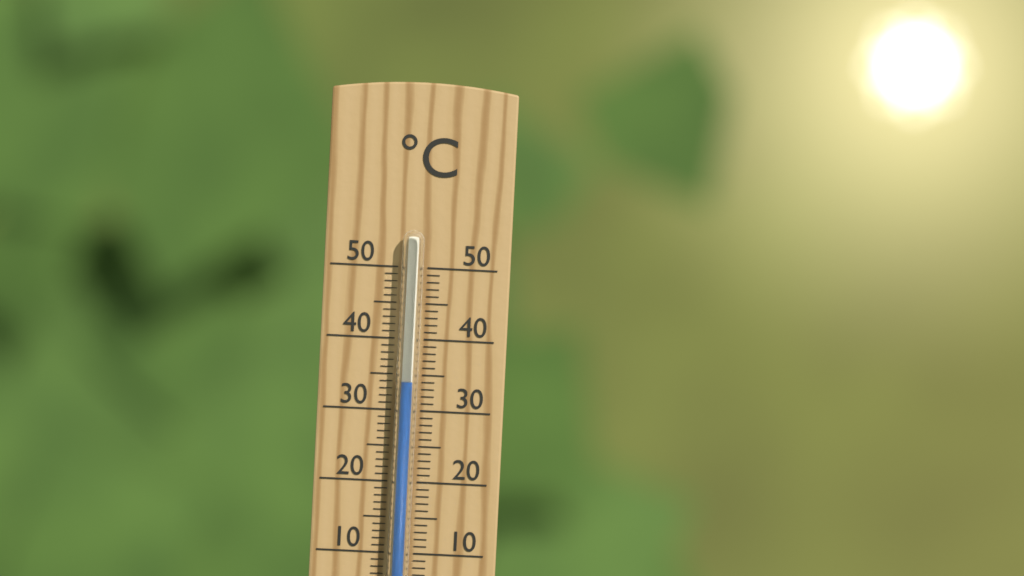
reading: 34 °C
